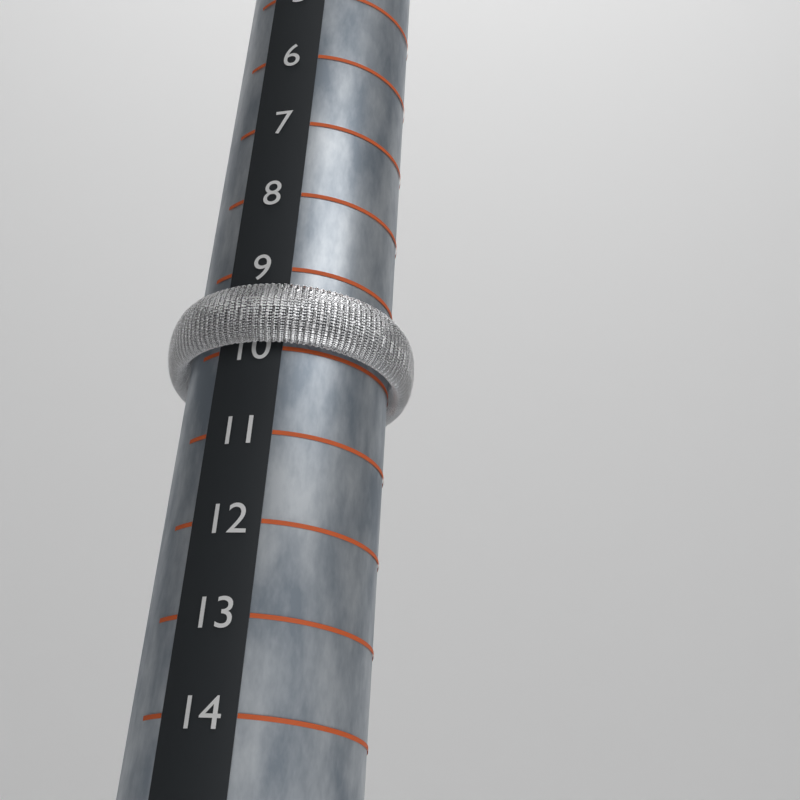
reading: 10 (no unit)
